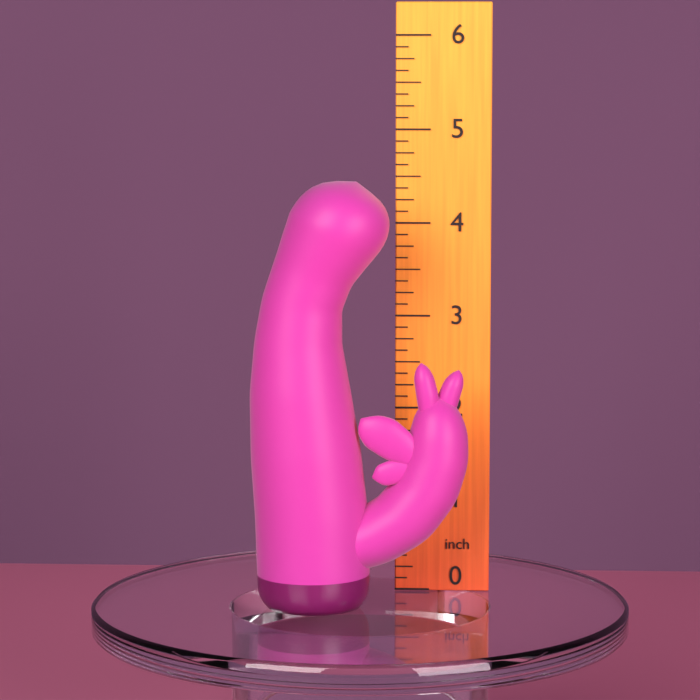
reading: 4.500 inch
